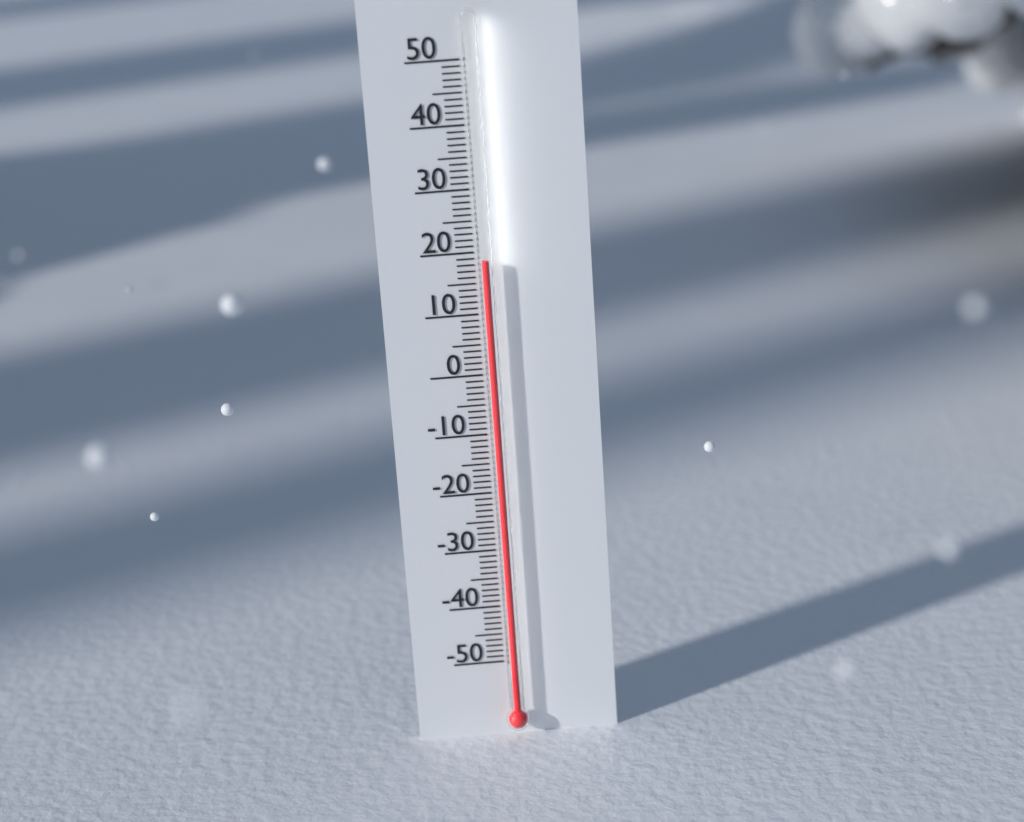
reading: 19 (no unit)
